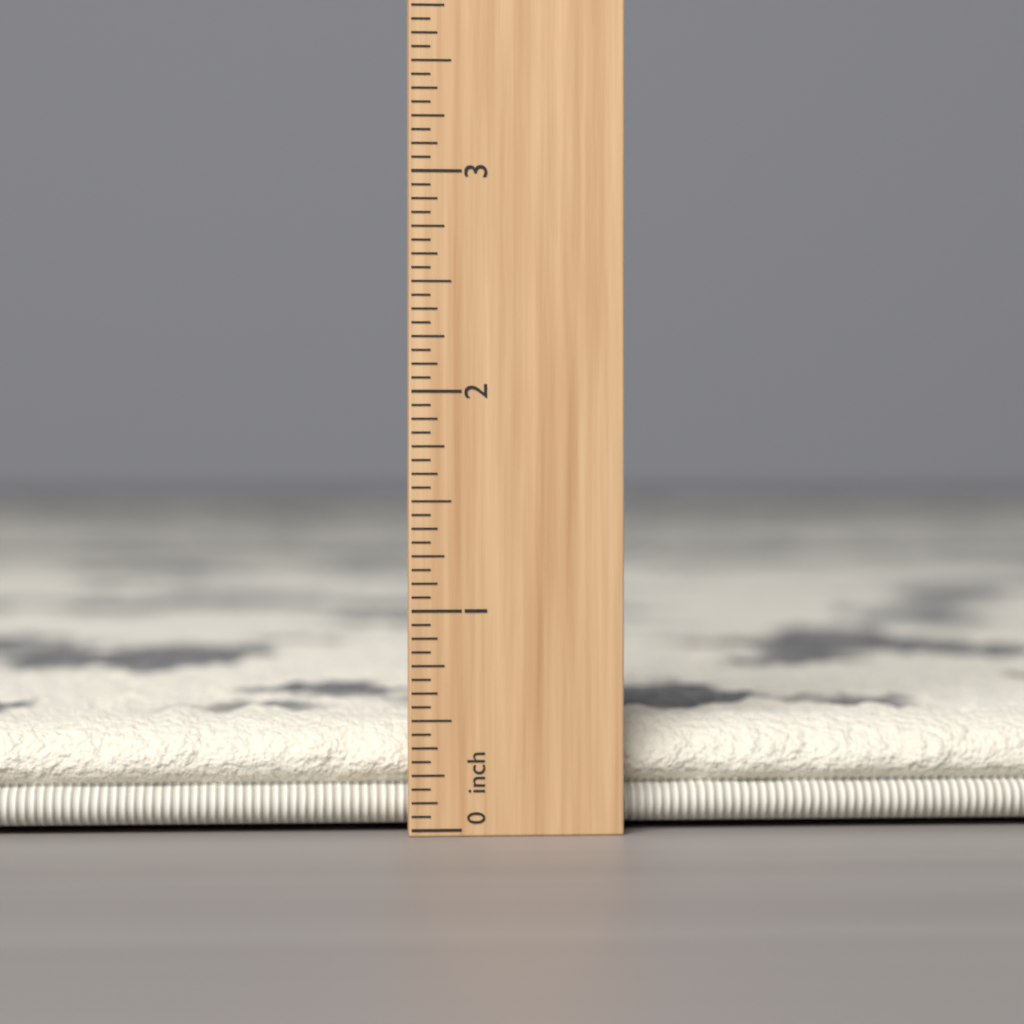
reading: 0.5000 inch
